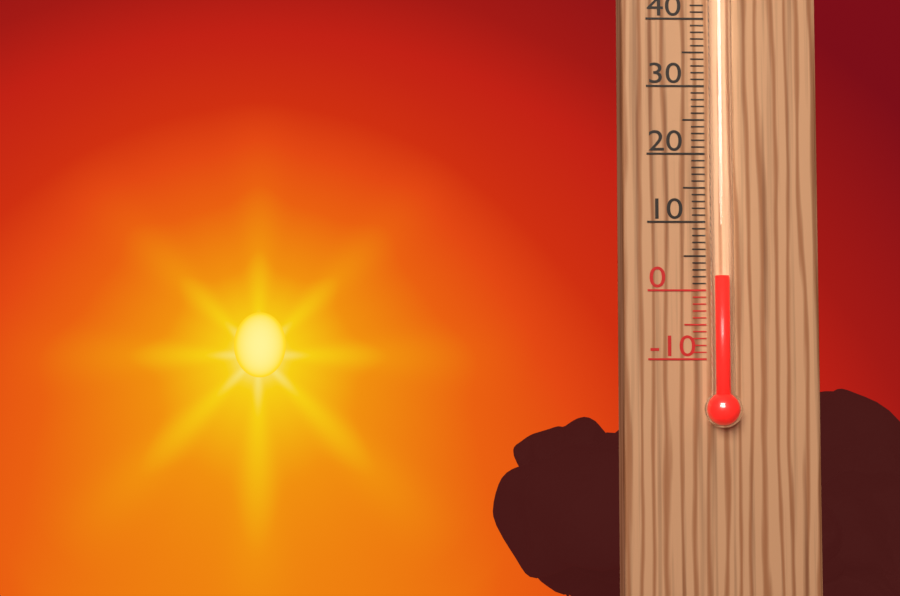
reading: 2 °C
